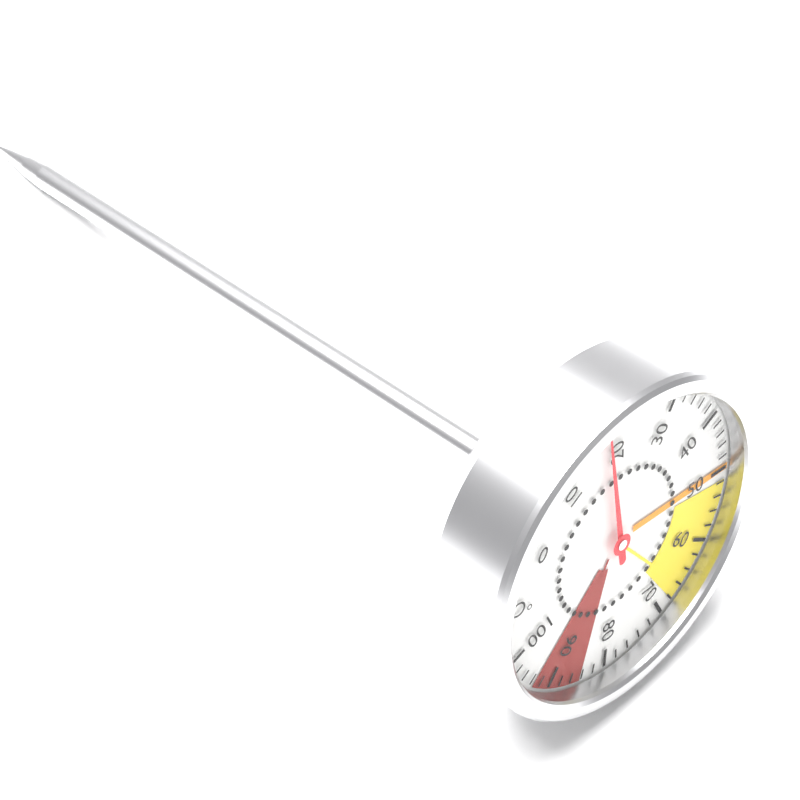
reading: 18 °C
